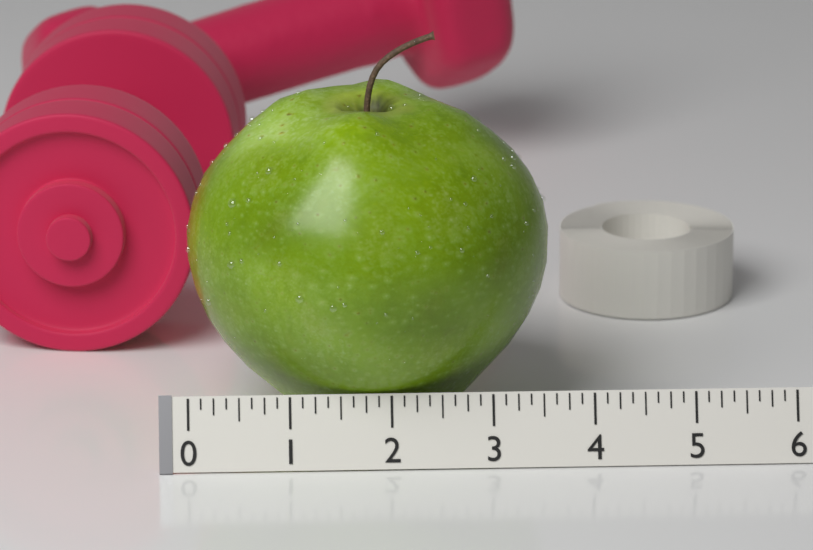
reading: 3.625 (no unit)
